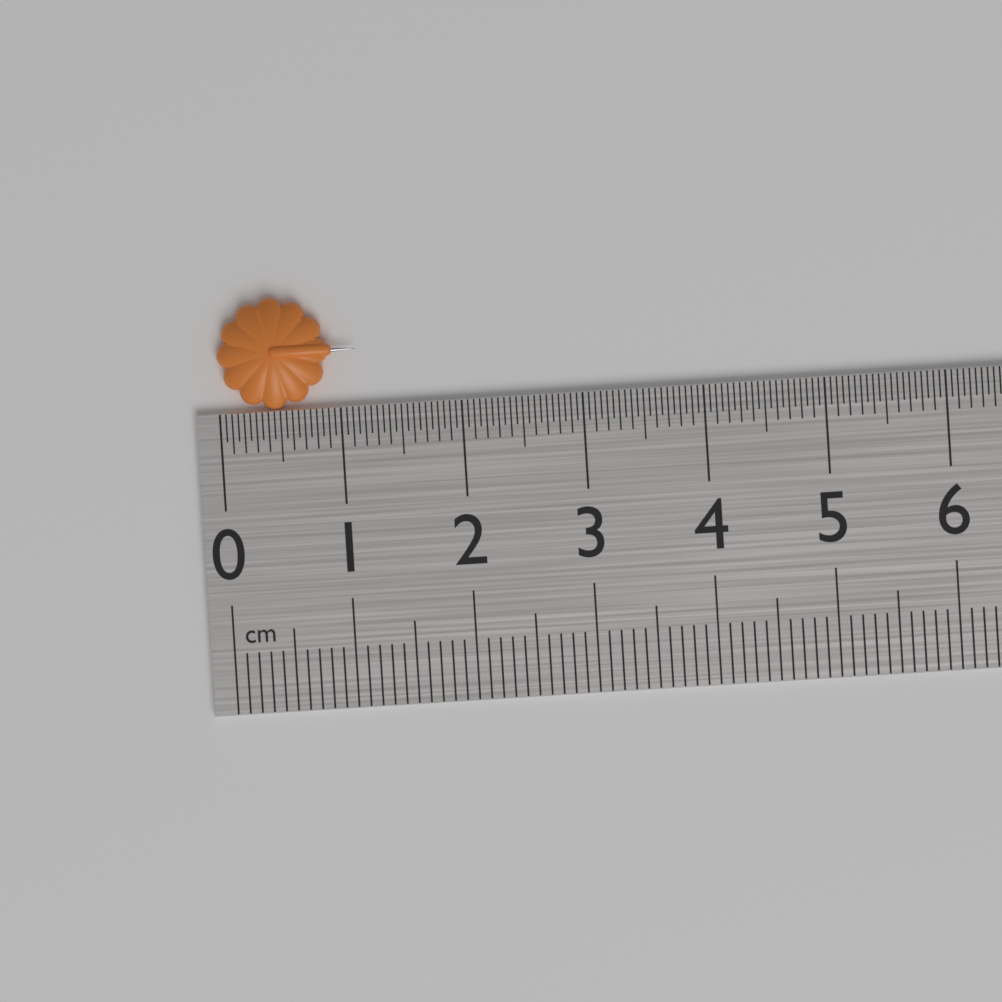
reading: 1.15 cm
